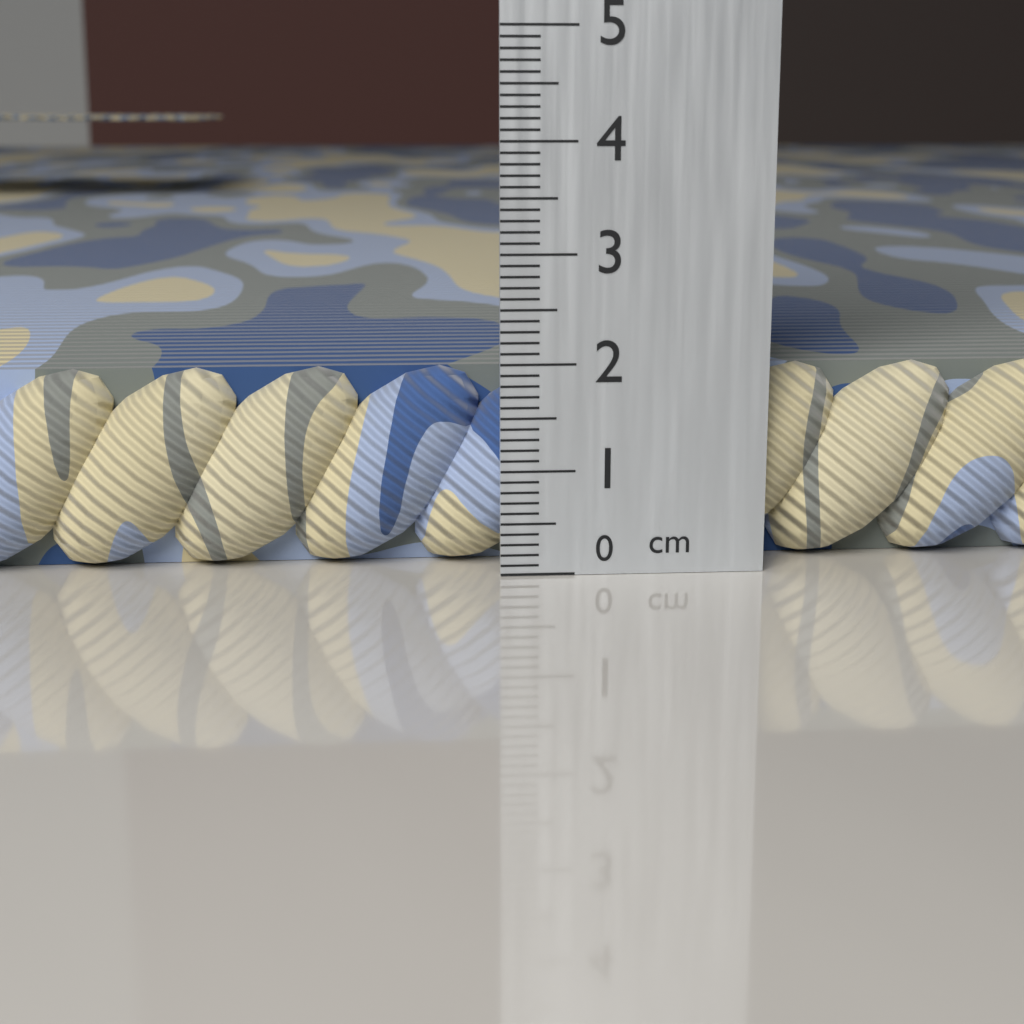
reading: 1.9 cm
